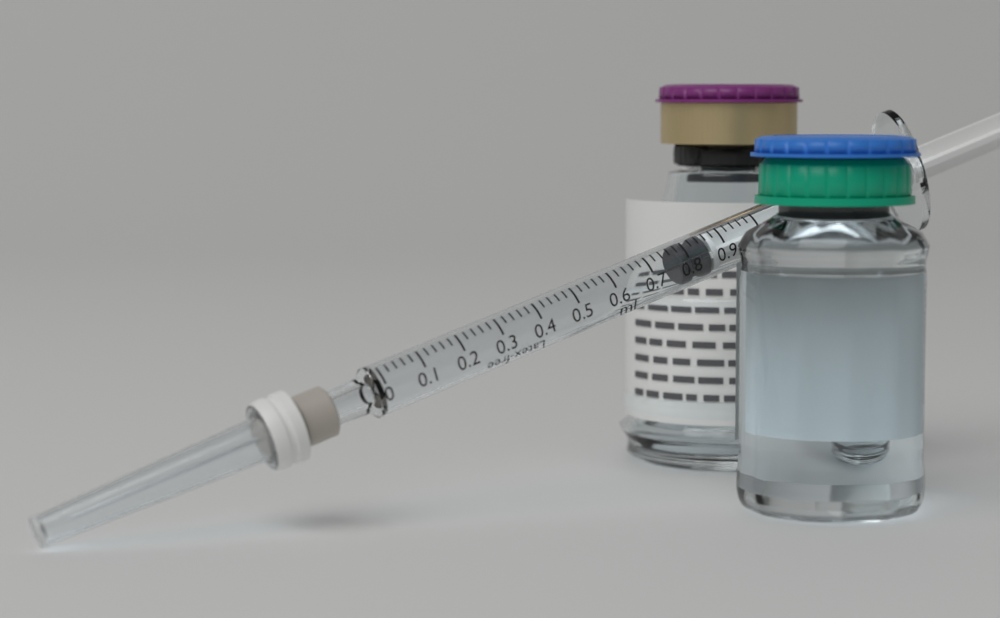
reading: 0.78 ml
